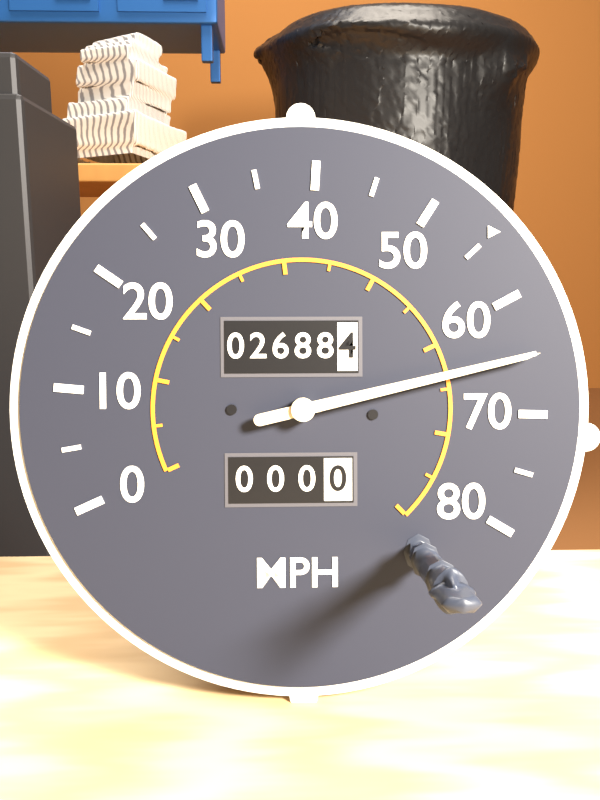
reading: 65 MPH
